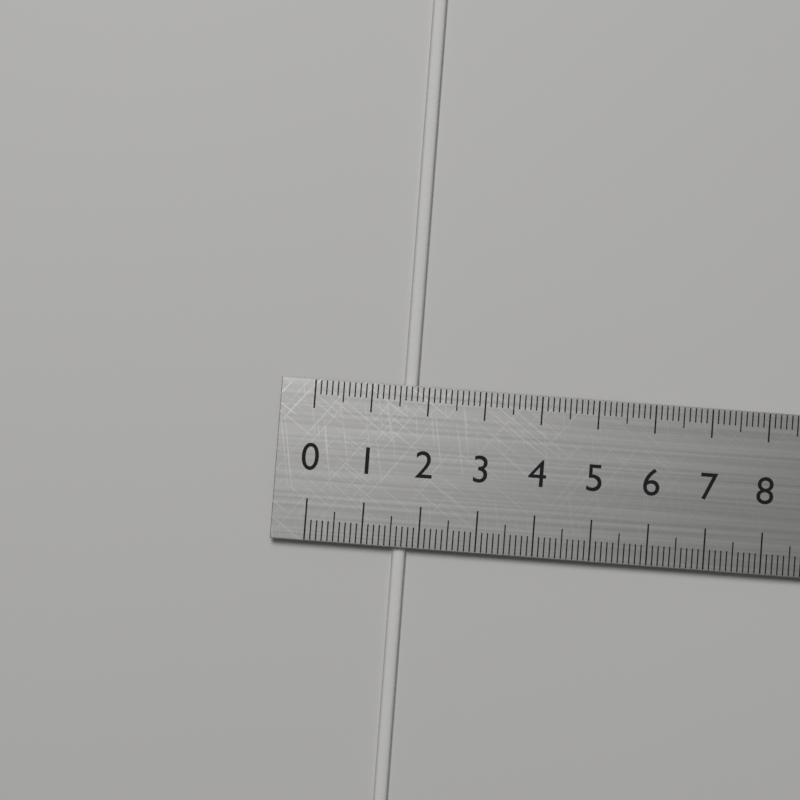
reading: 1.8 cm
